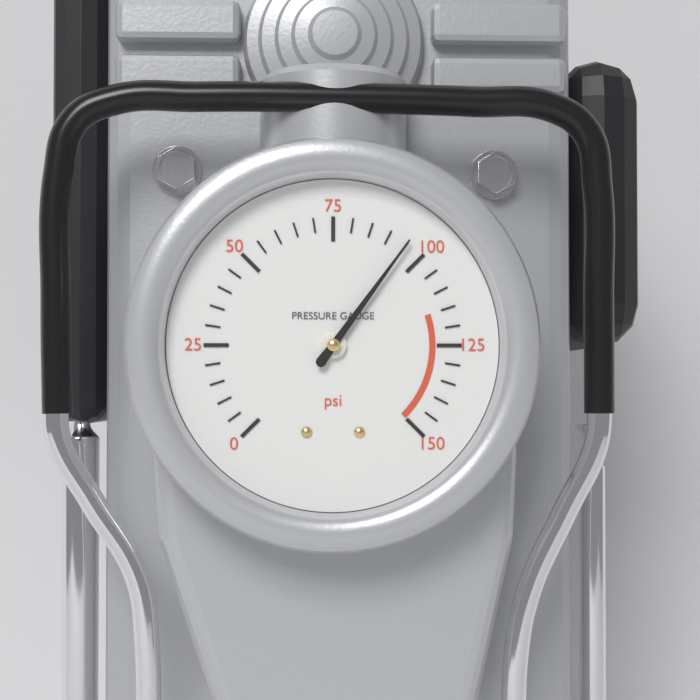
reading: 95 psi
